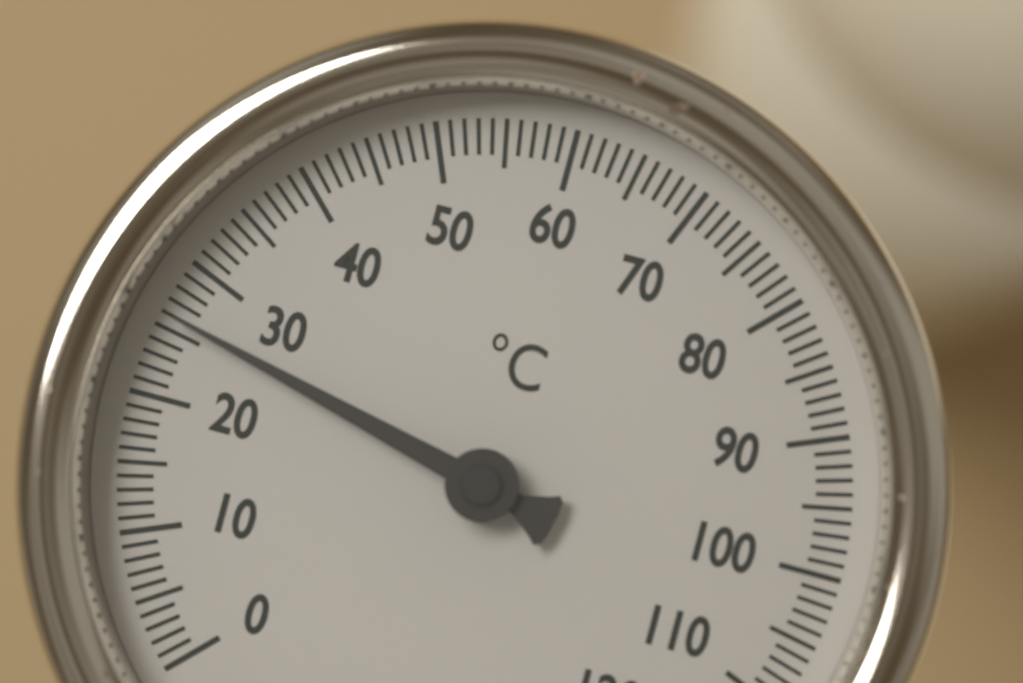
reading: 26 °C
